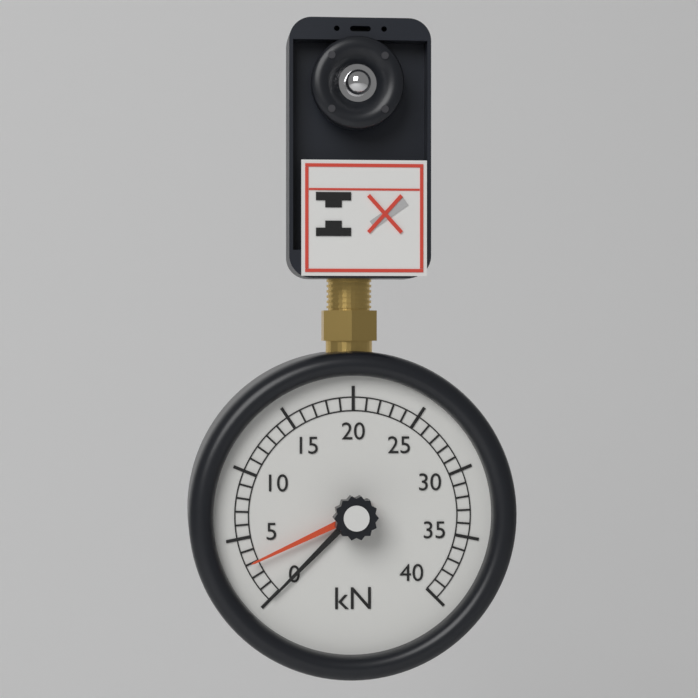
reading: 0 kN
